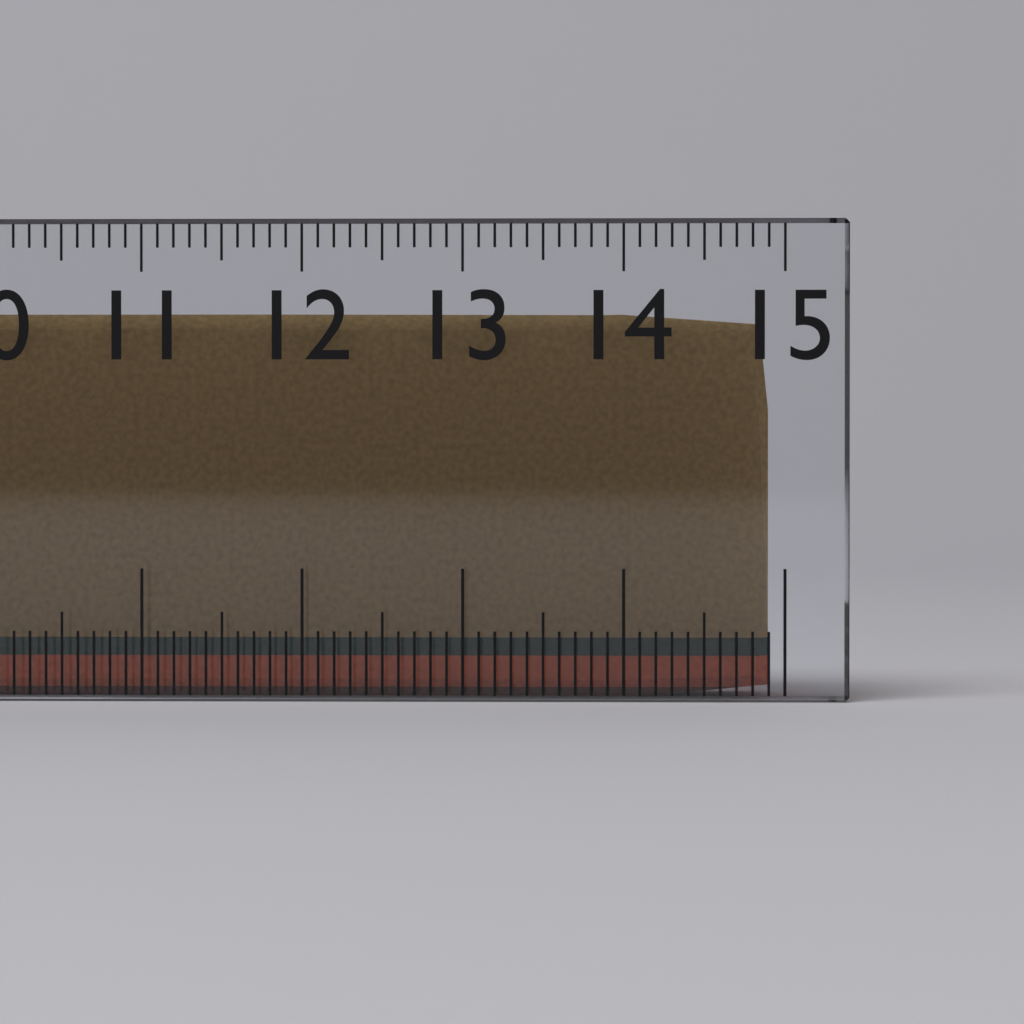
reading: 14.9 cm
